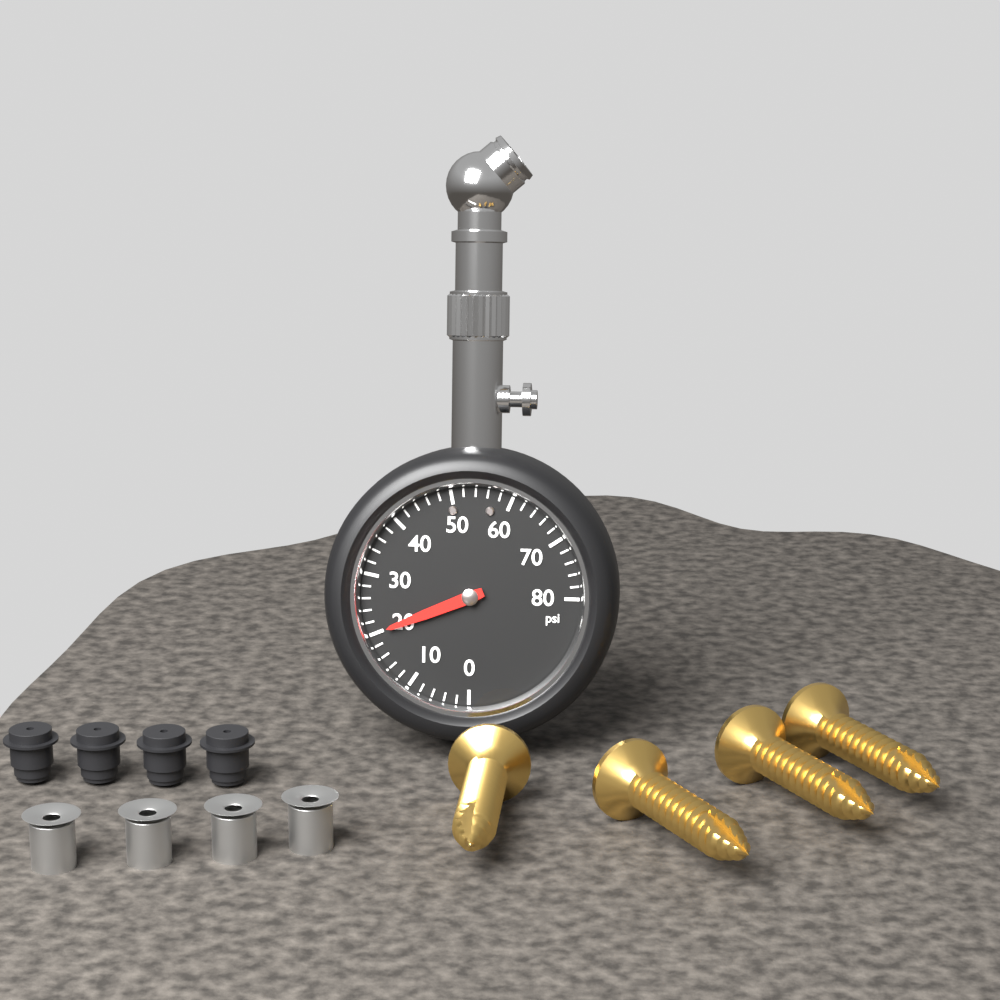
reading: 20 psi
